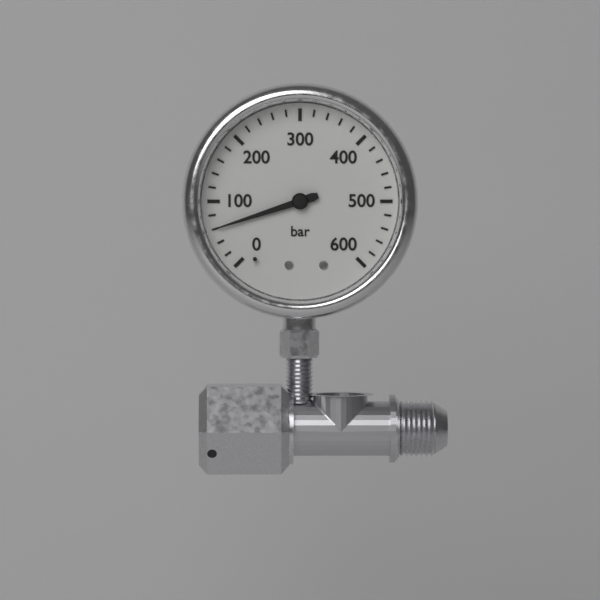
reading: 60 bar
